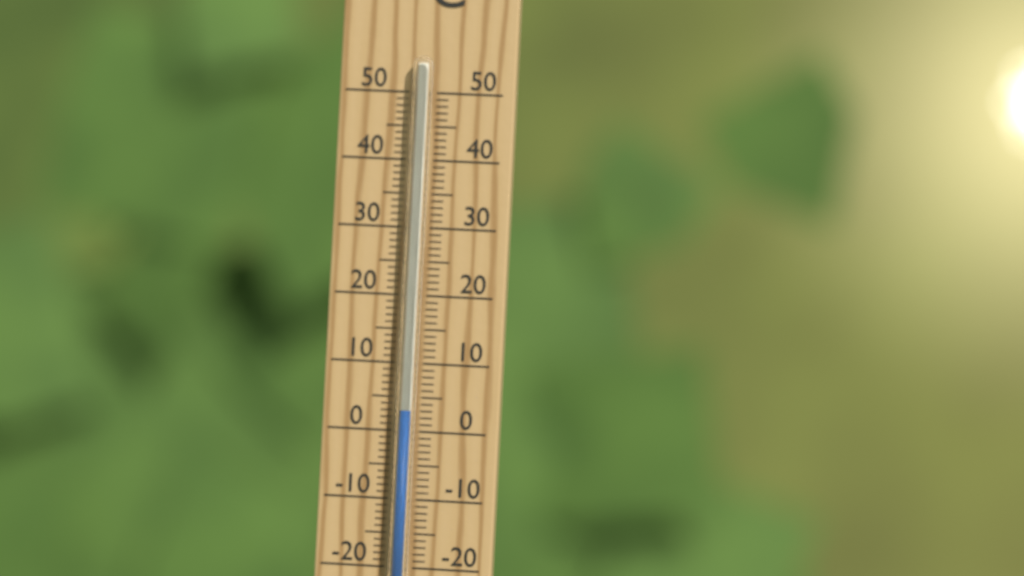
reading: 3 °C
